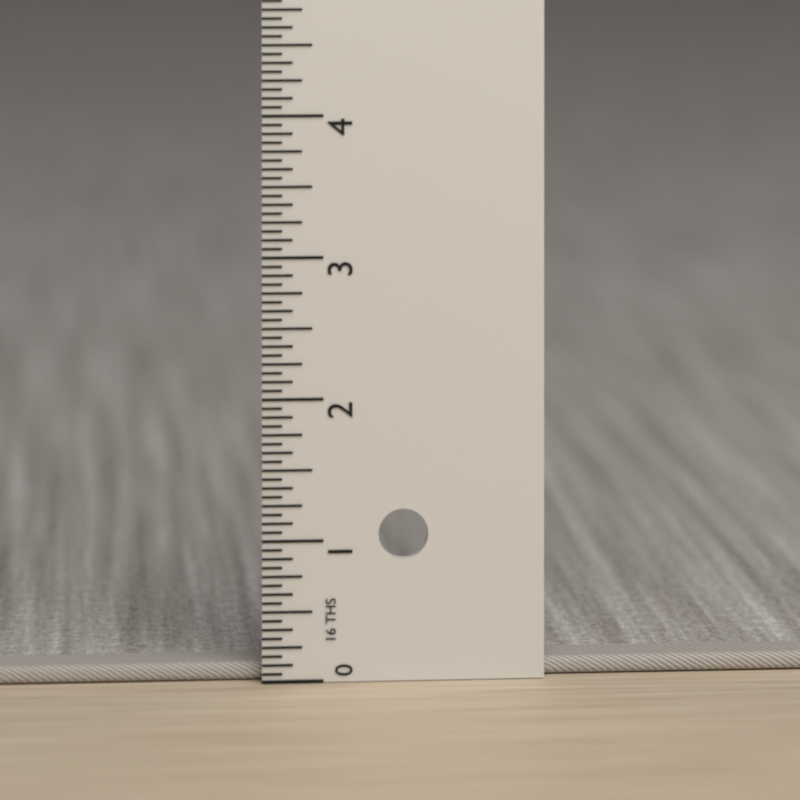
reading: 0.1250 in
